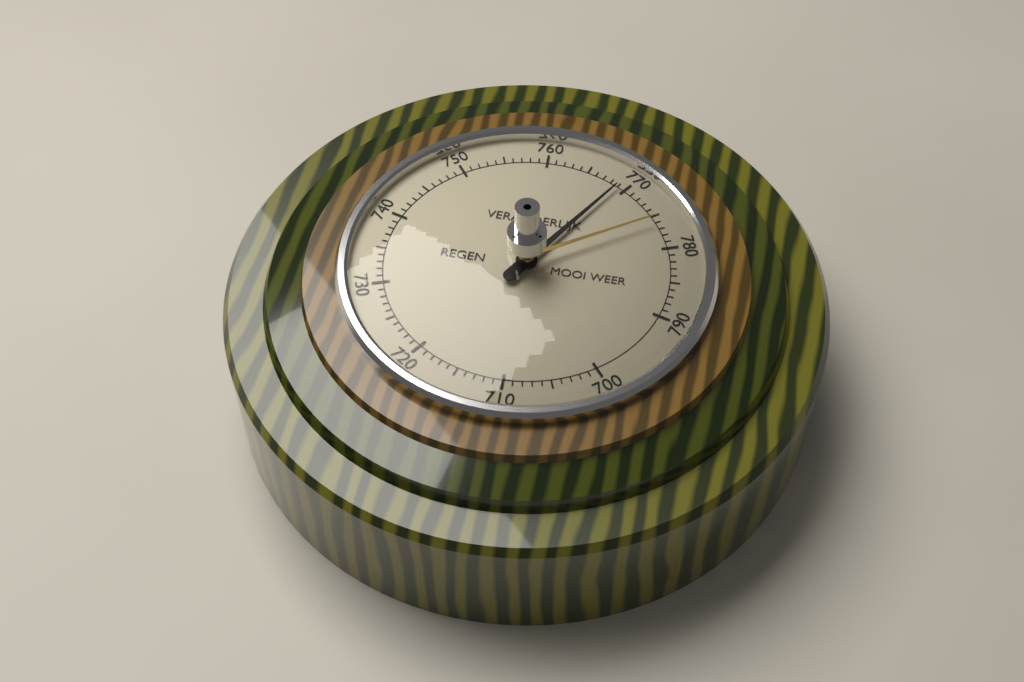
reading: 769 (no unit)
